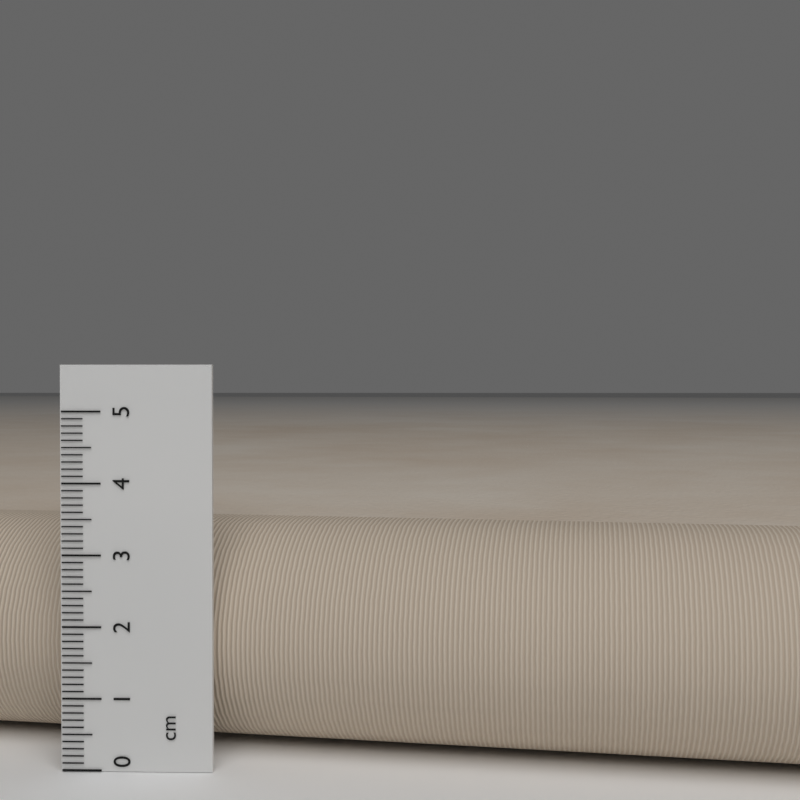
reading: 3.3 cm
